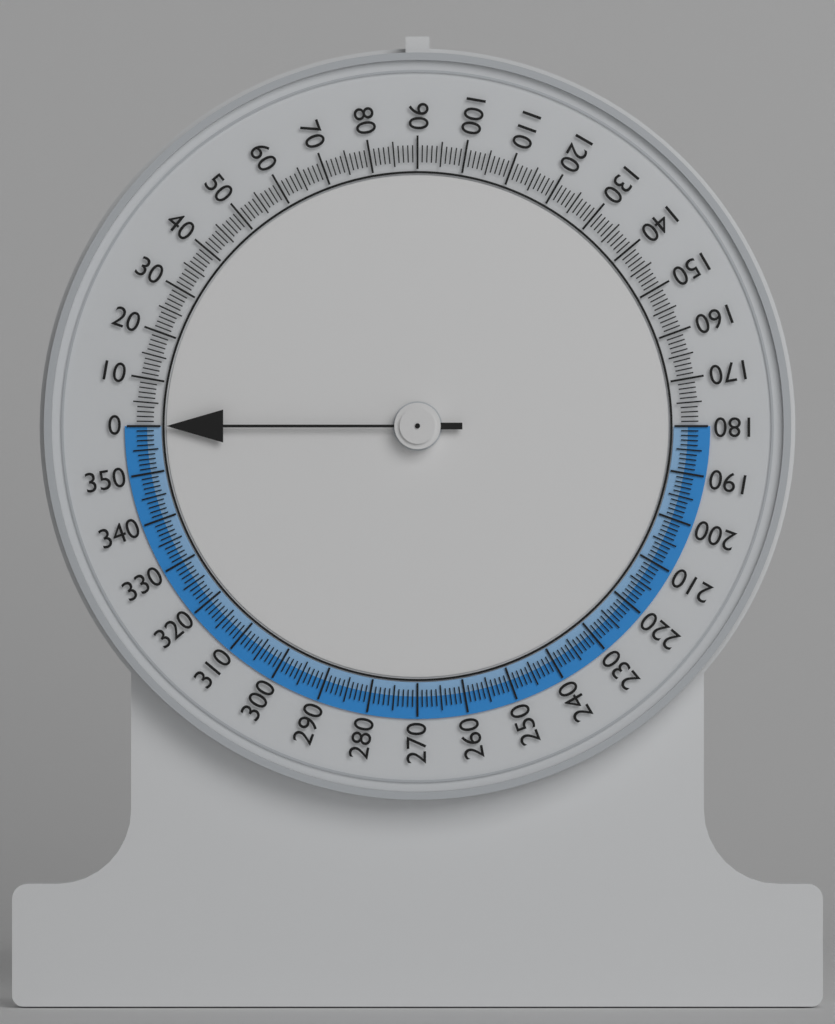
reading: 0 (no unit)
